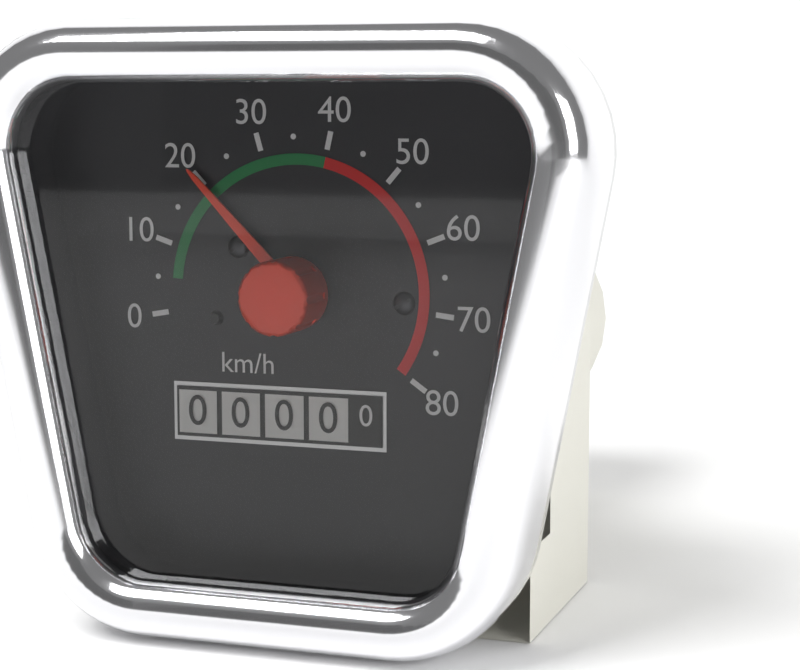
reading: 20 km/h
